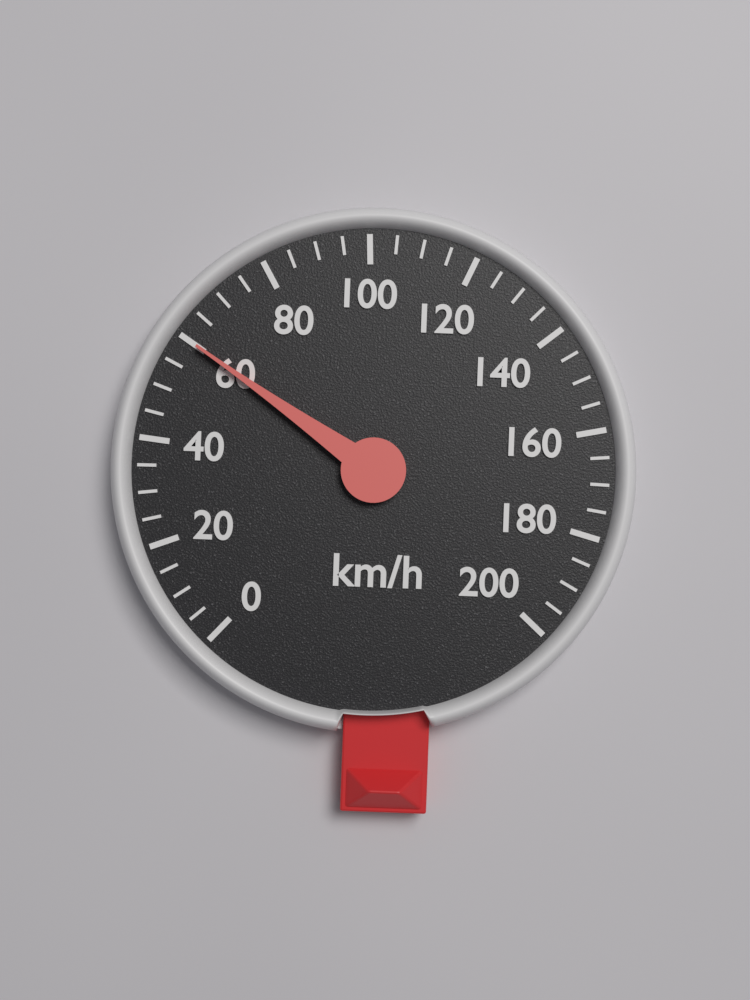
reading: 60 km/h
